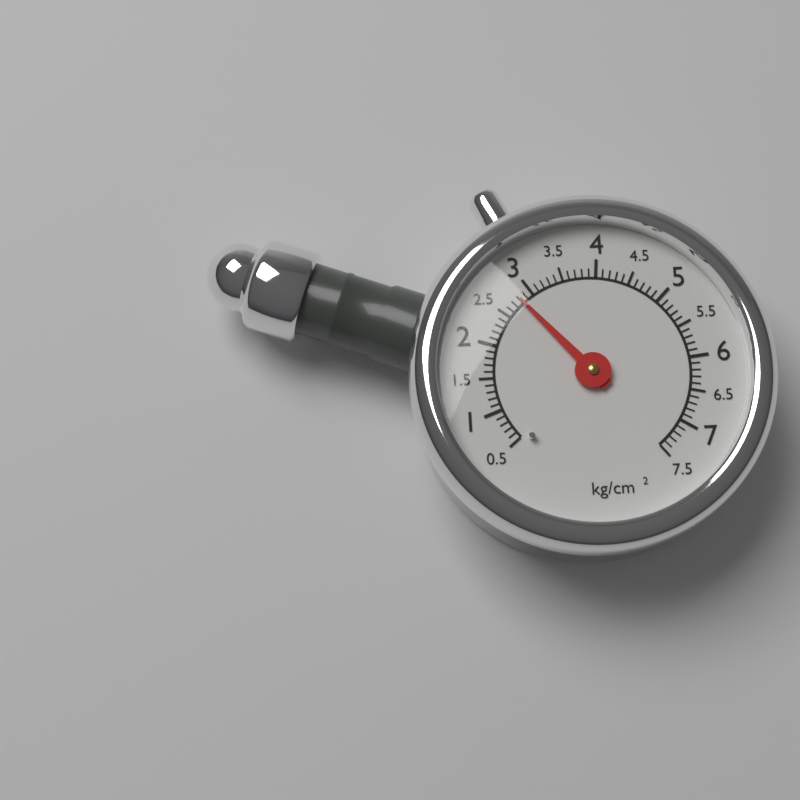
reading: 2.8 kg/cm²
